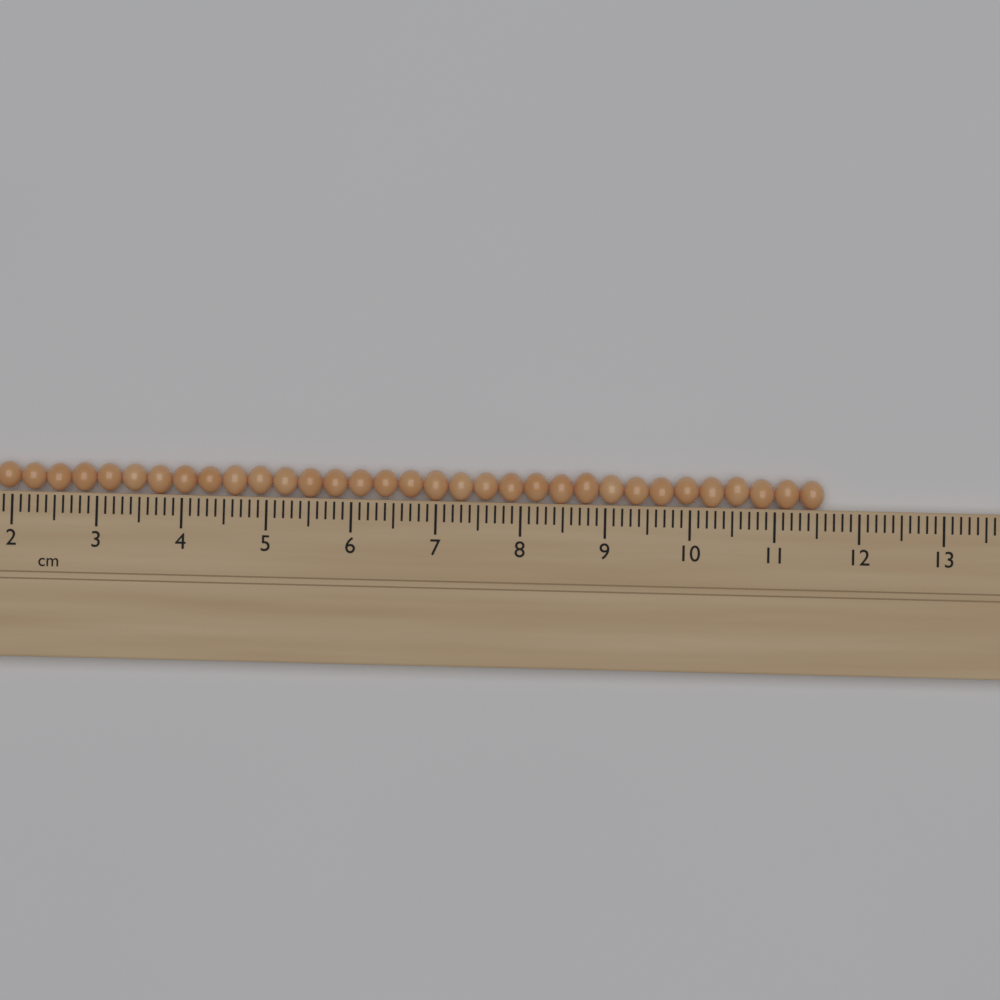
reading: 11.6 cm
